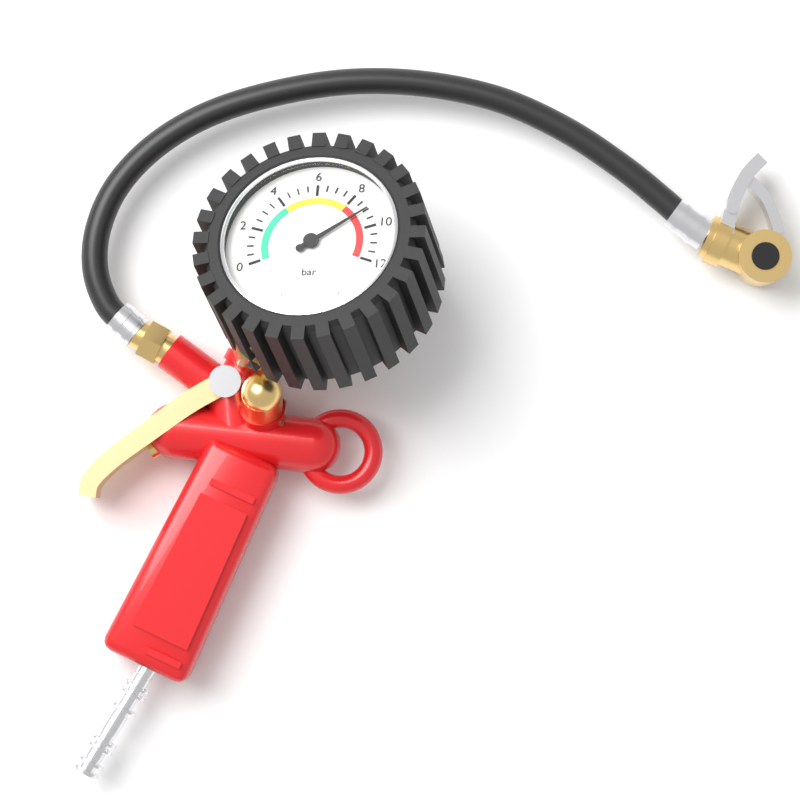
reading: 9.0 bar
